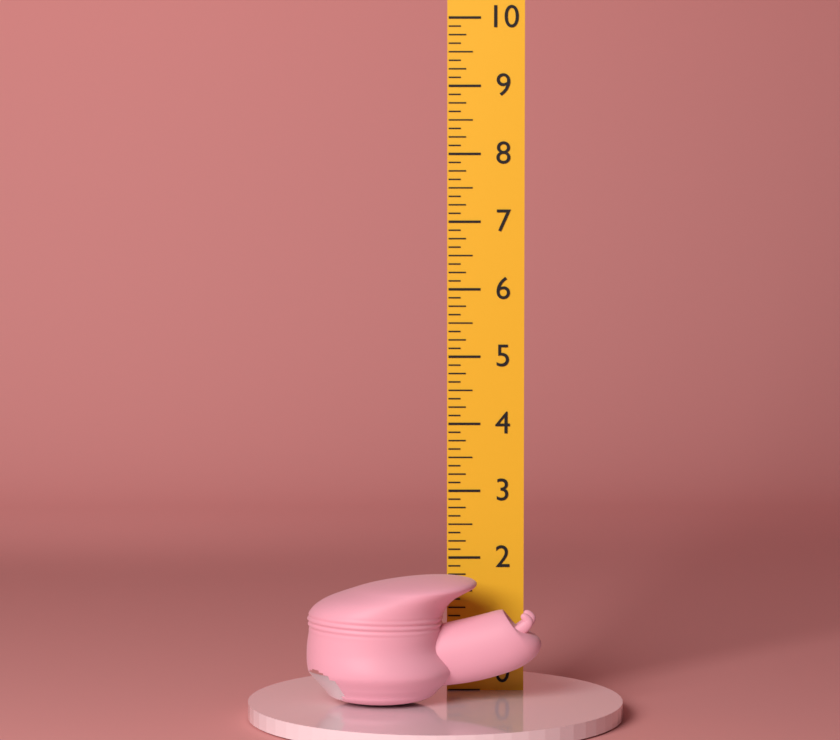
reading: 1.875 in
